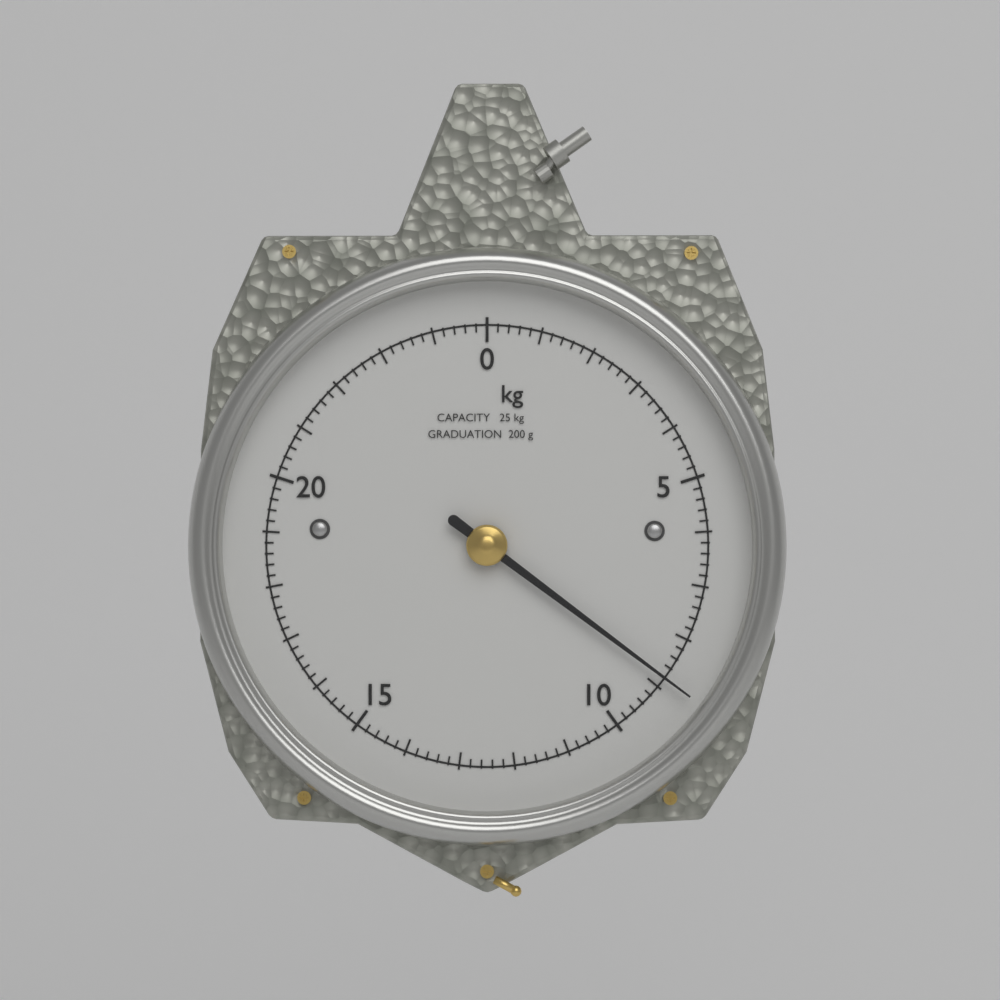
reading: 8.8 kg
